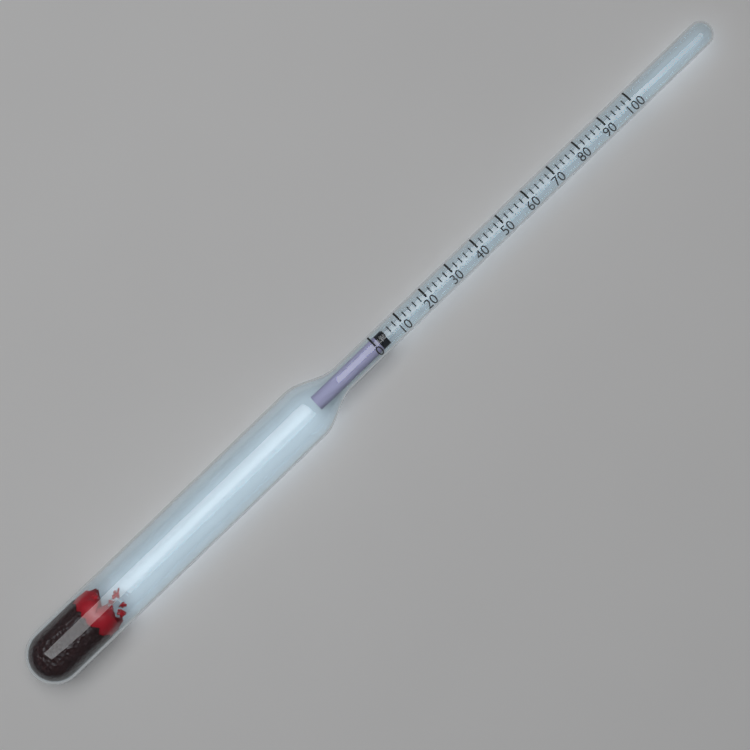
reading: 4 (no unit)
